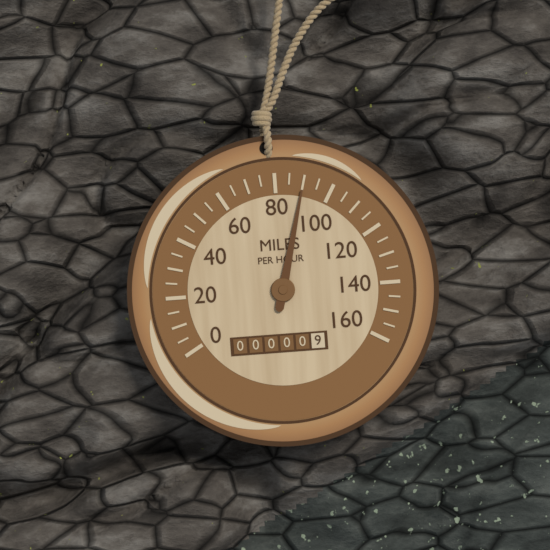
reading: 90 mph
